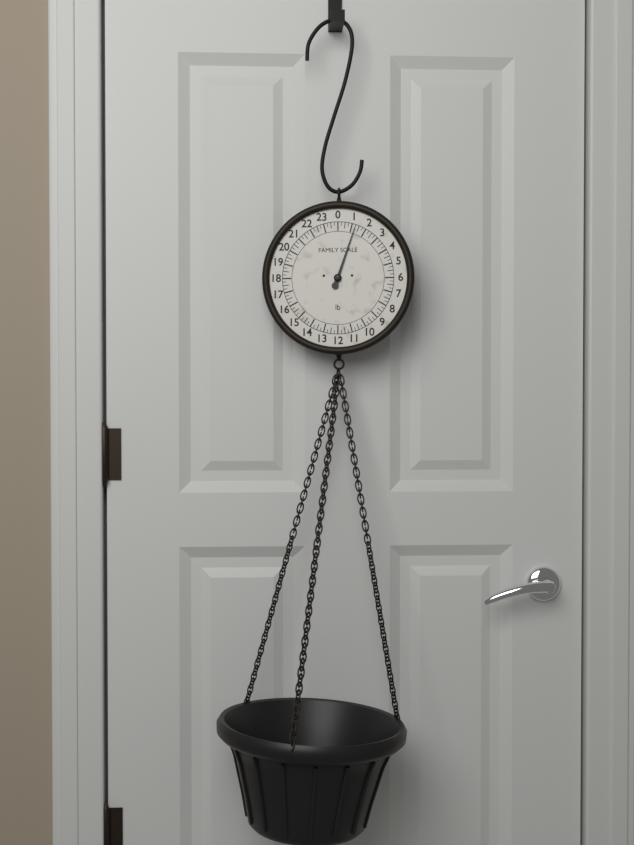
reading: 1.25 lb
